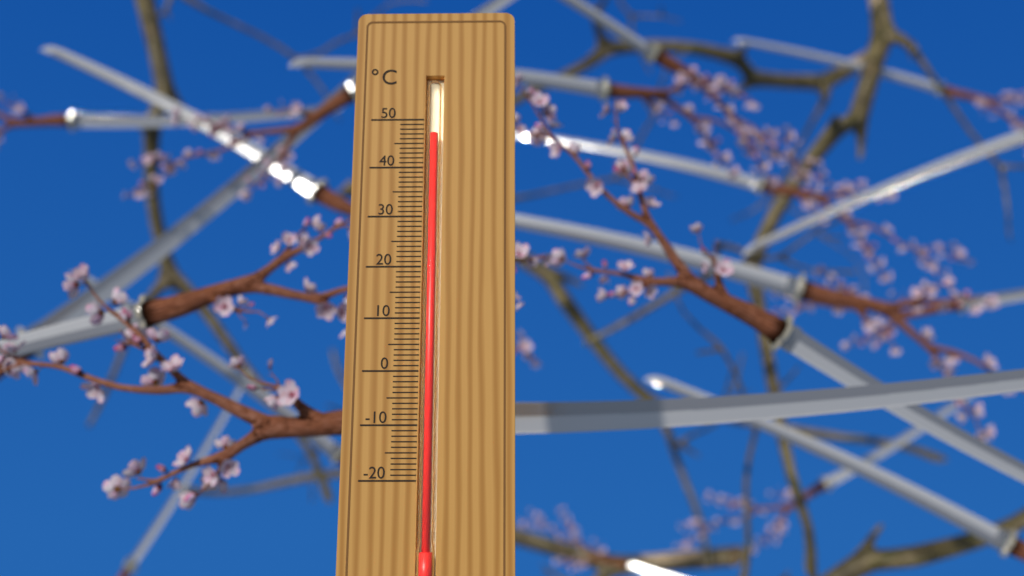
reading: 47 °C
